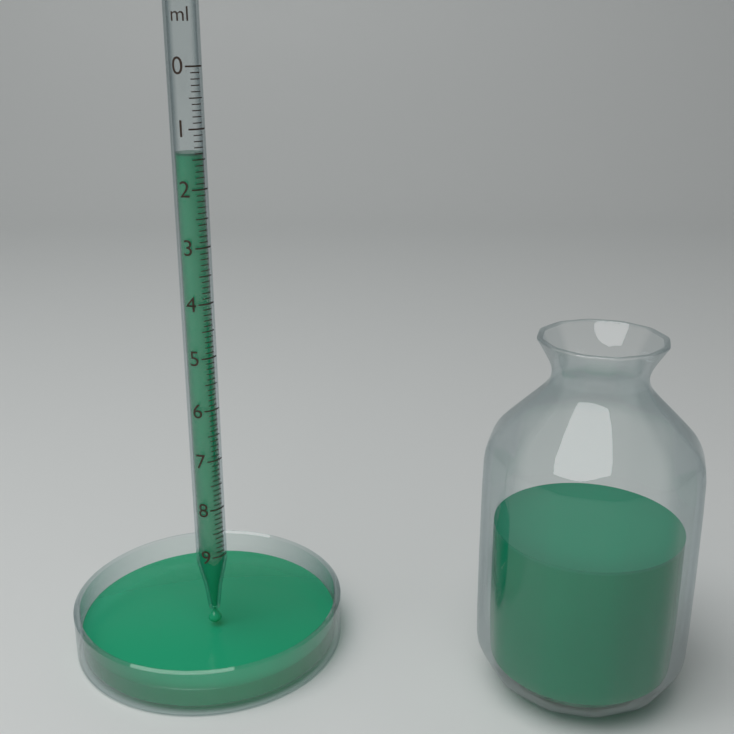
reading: 1.4 ml
